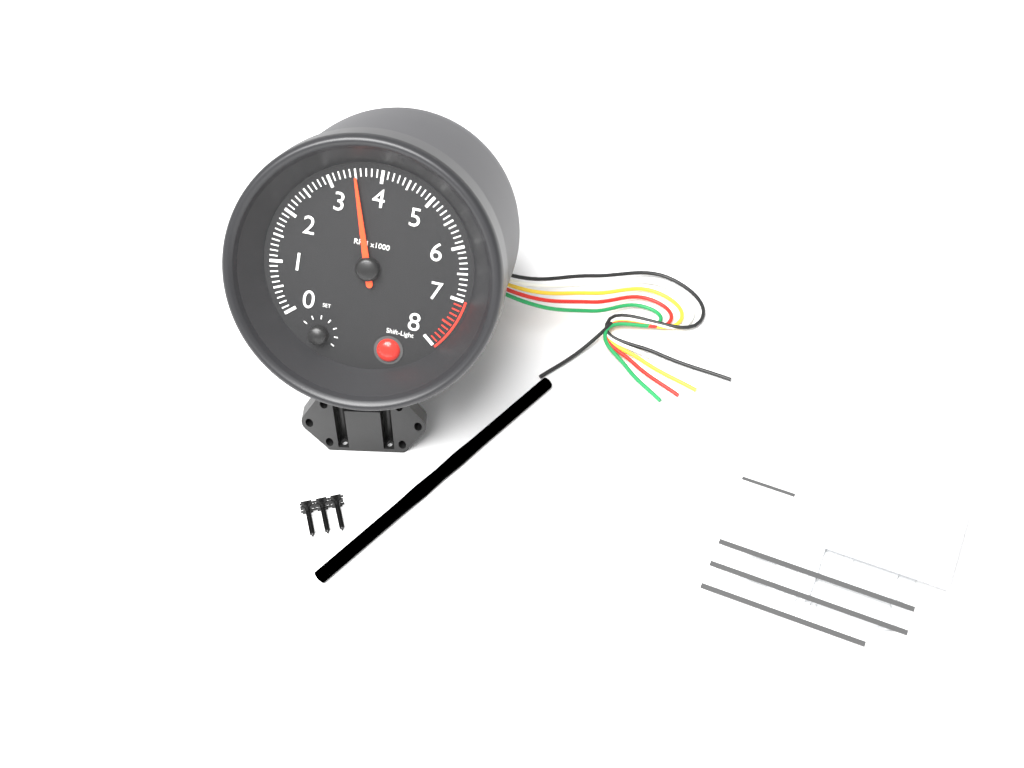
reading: 3500 RPM
